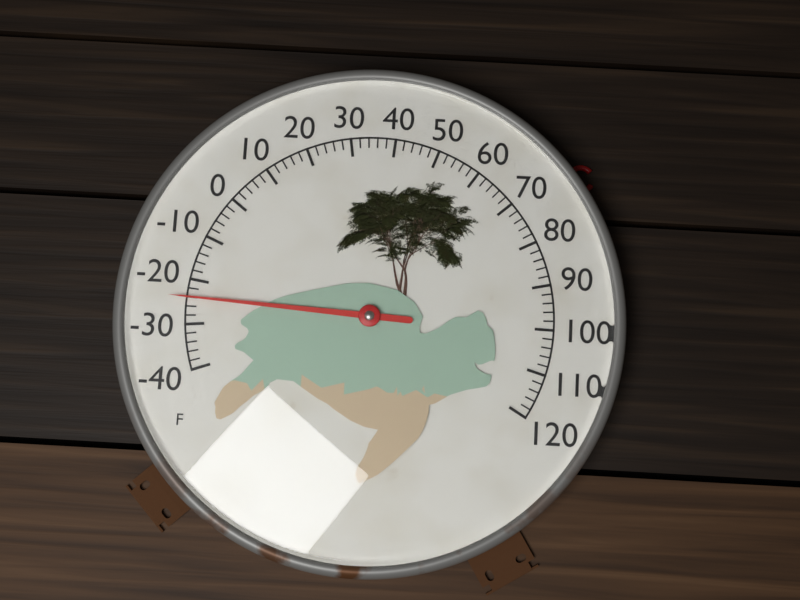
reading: -24 °F
